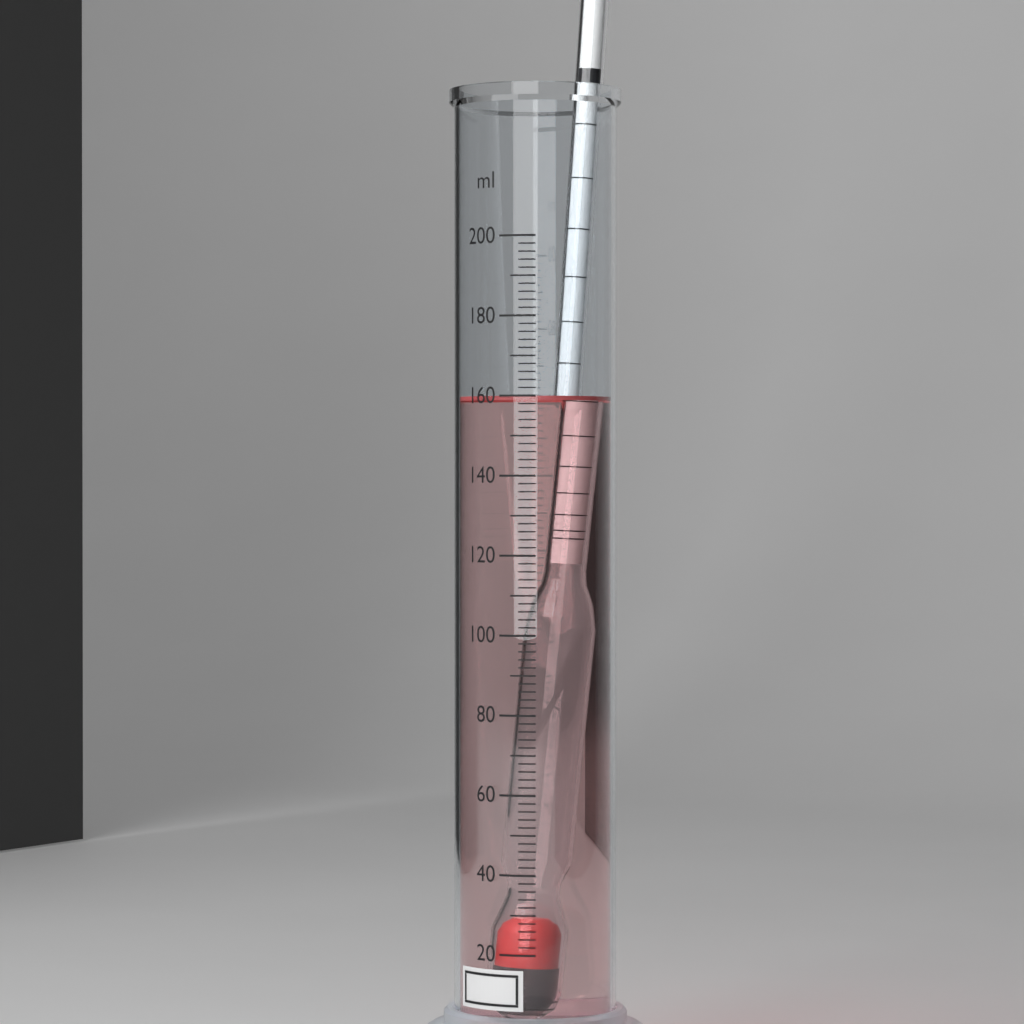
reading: 160 ml
